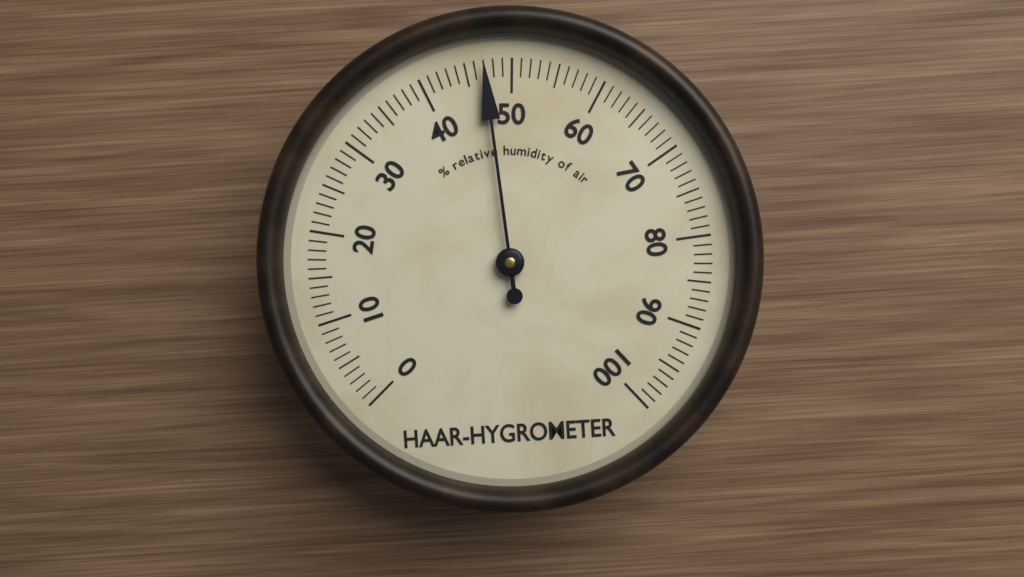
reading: 47 %
